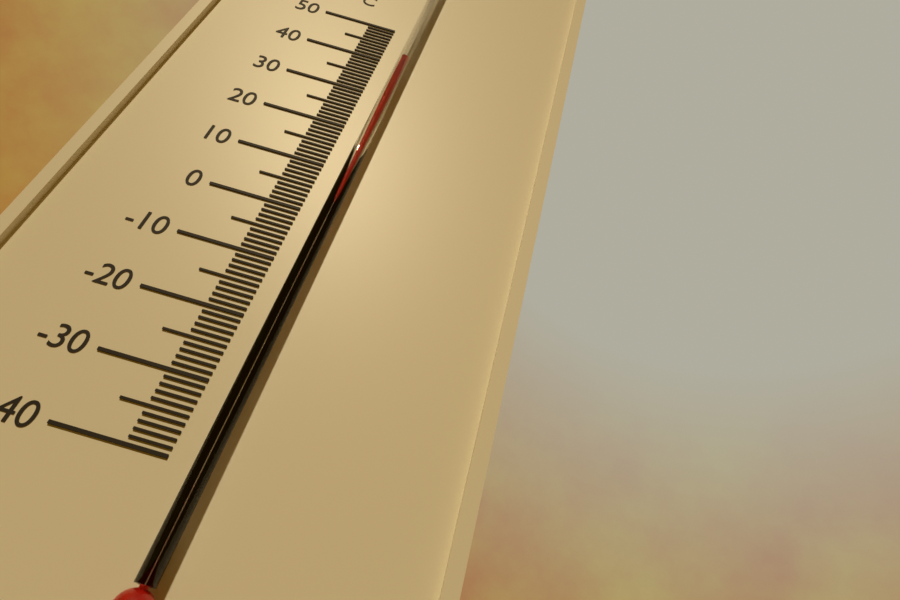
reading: 40 °C
